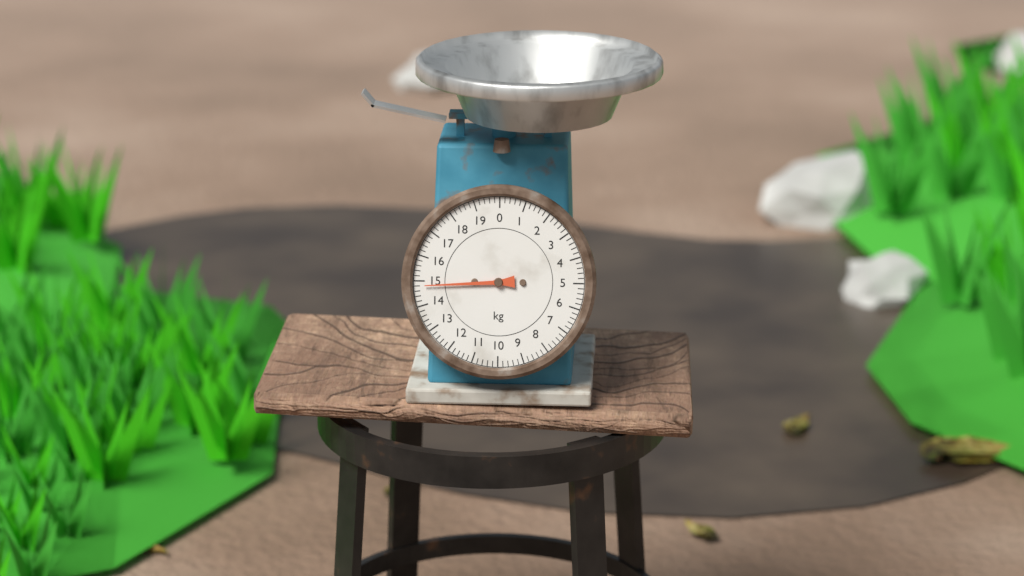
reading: 14.8 kg
